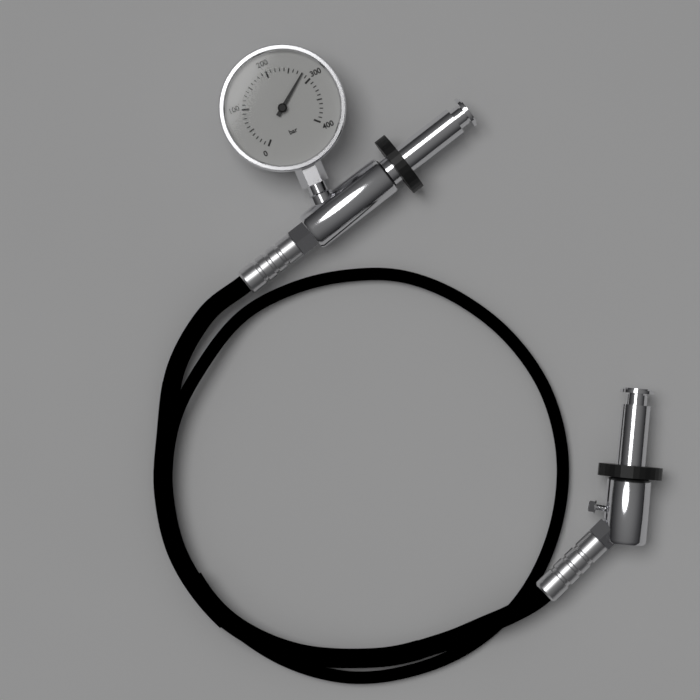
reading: 280 bar
